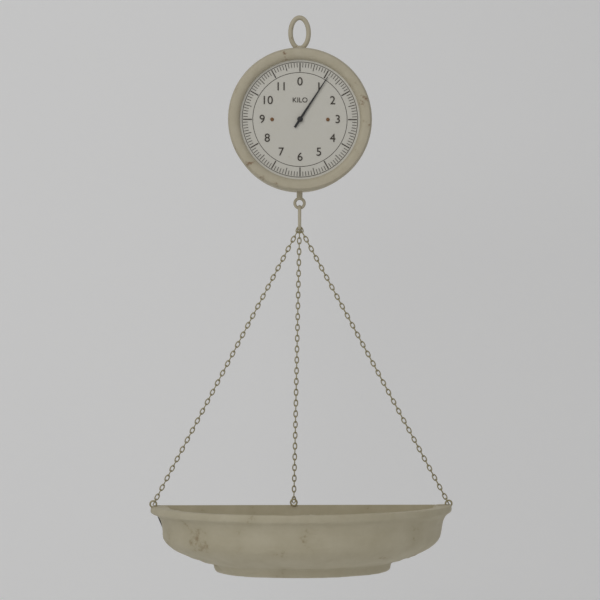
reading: 1.1 kg
